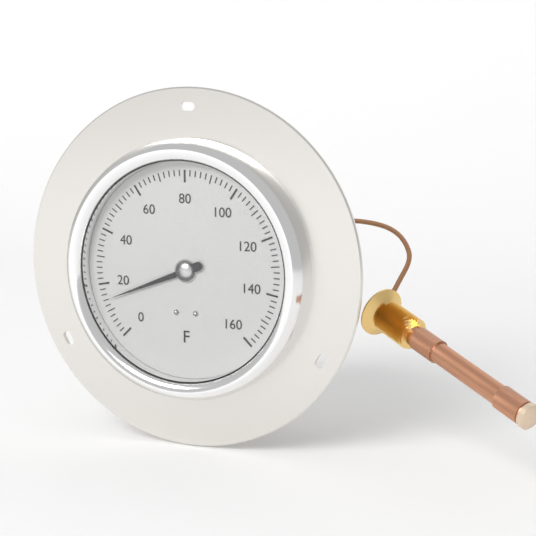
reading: 14 °F
